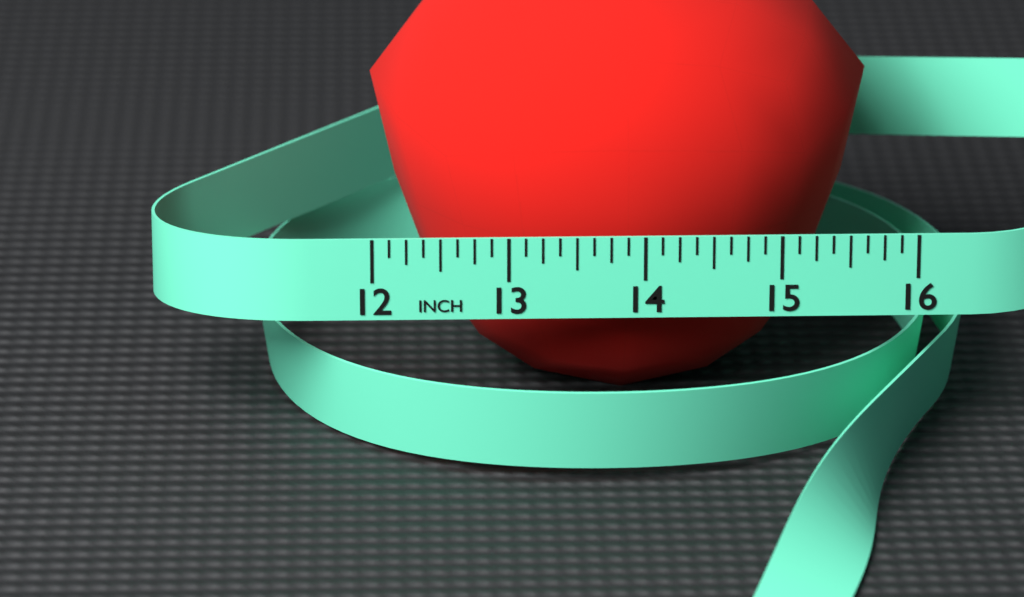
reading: 15.750 in
